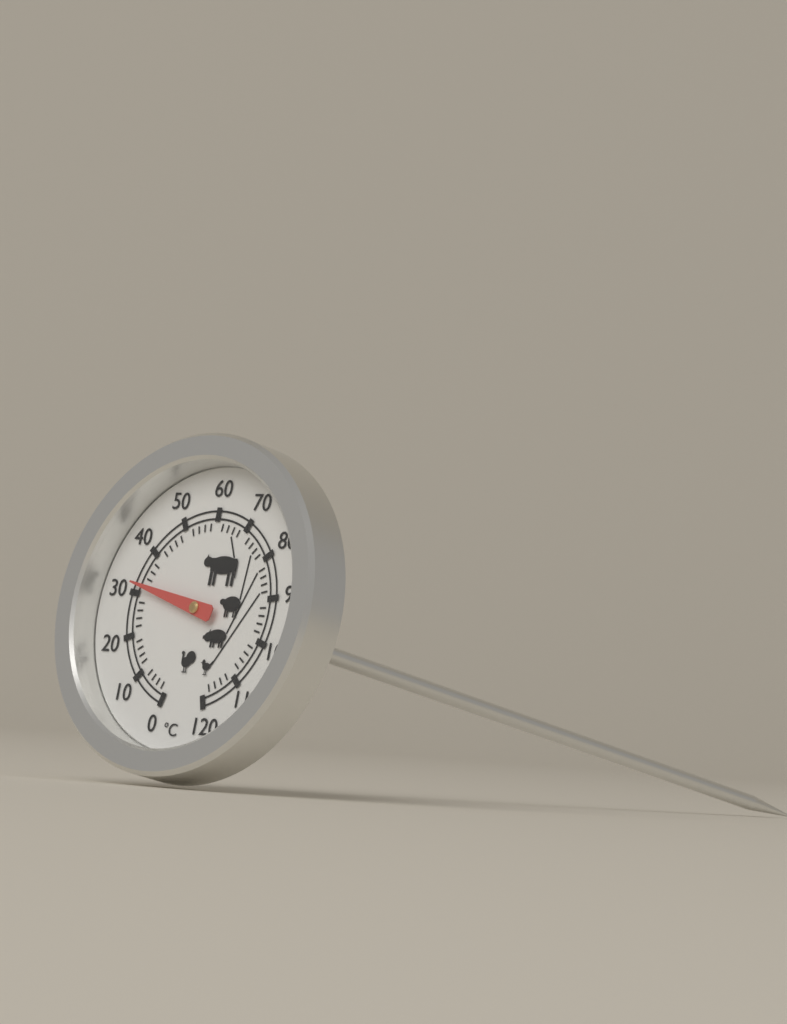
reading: 32 °C
